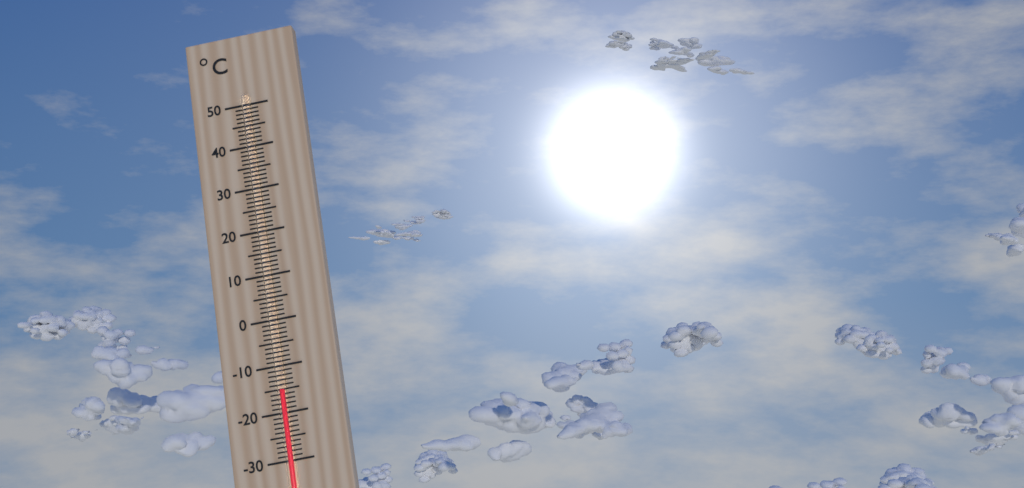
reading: -15 °C
